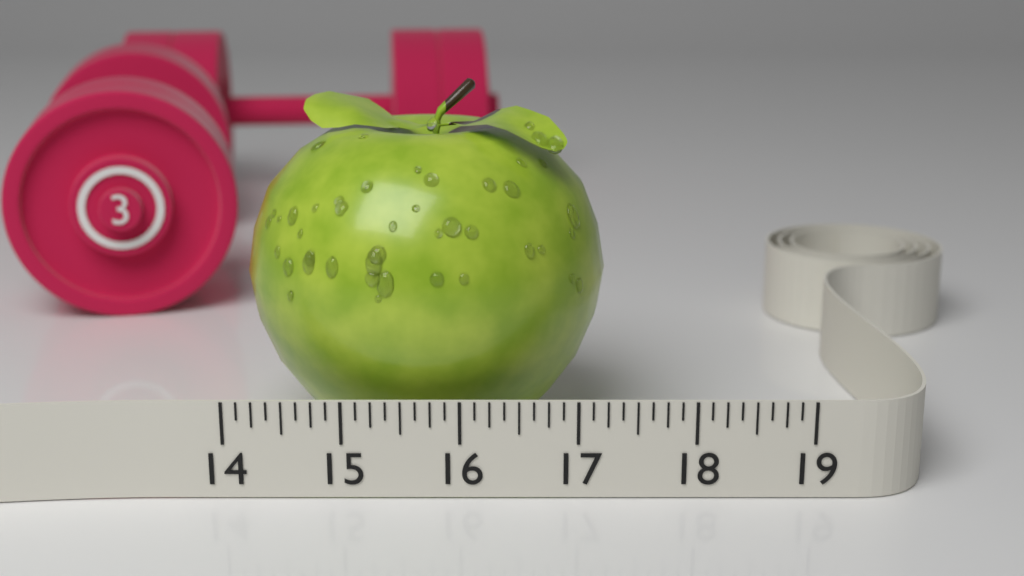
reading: 17.300 (no unit)
